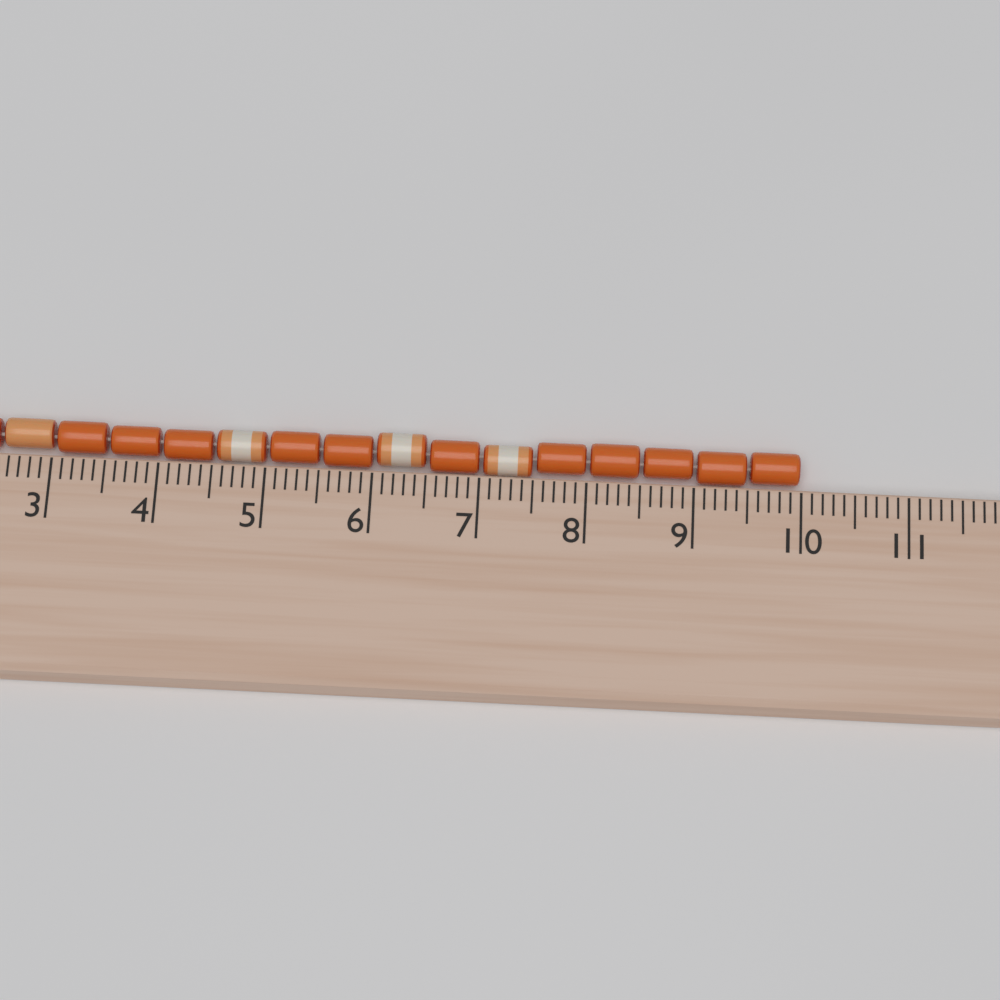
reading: 10.0 cm
